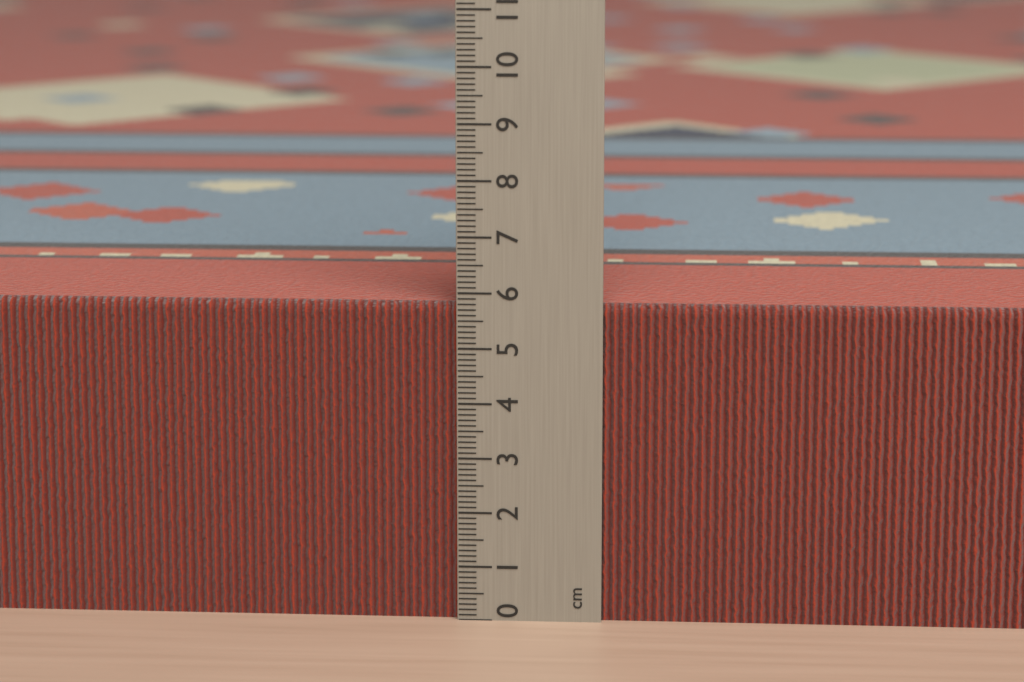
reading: 5.8 cm
